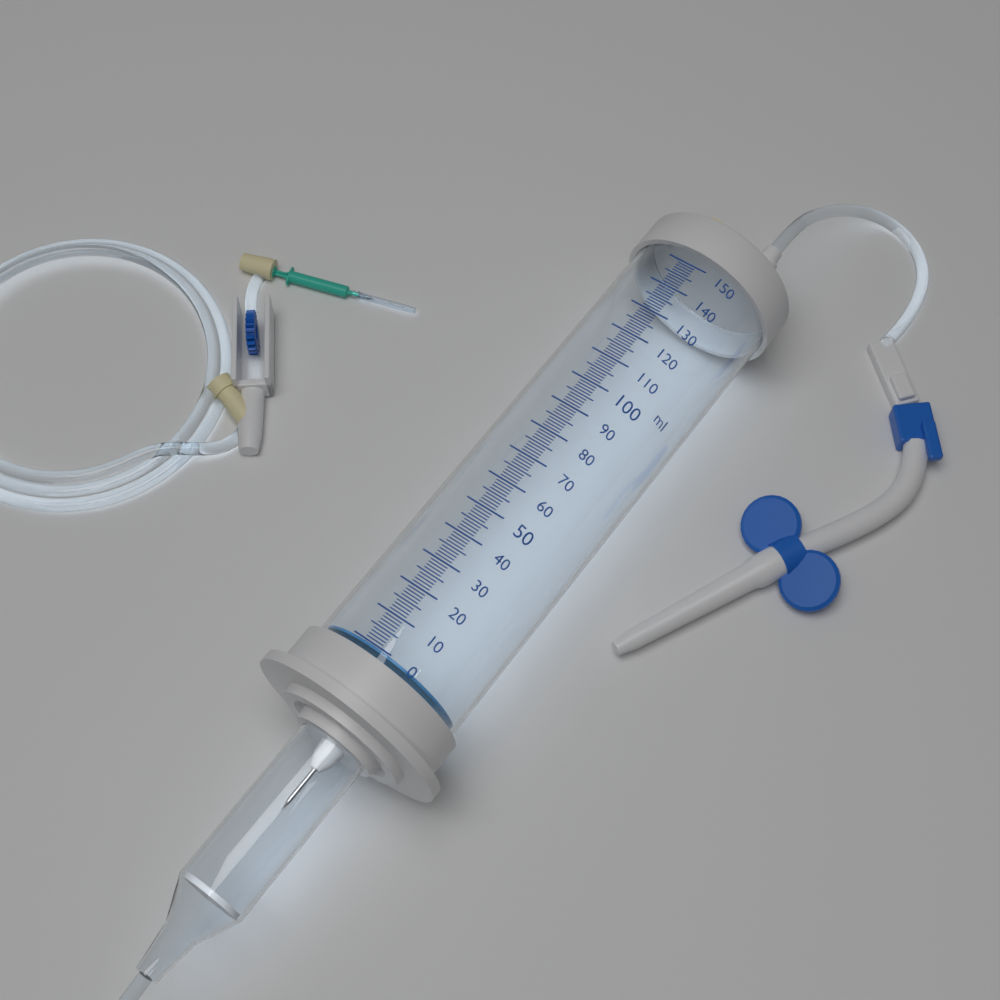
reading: 0 ml
